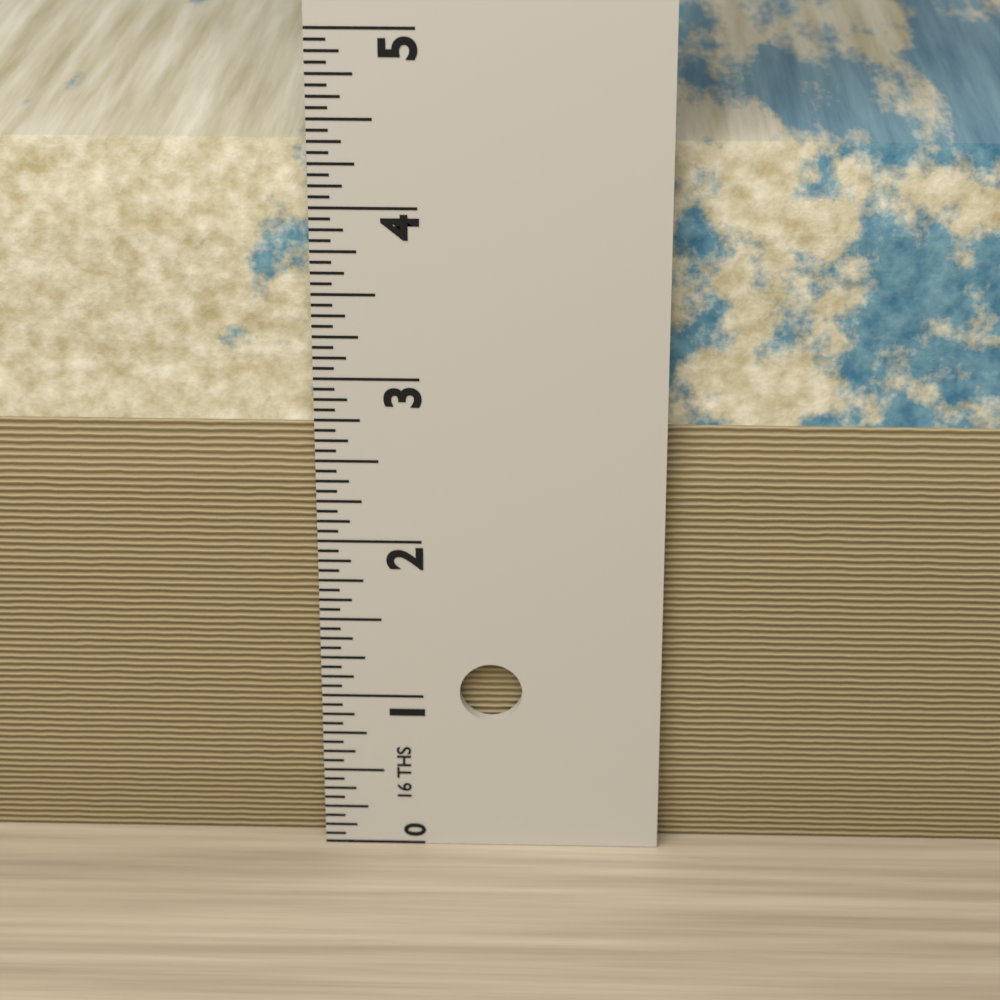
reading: 4.3125 in
